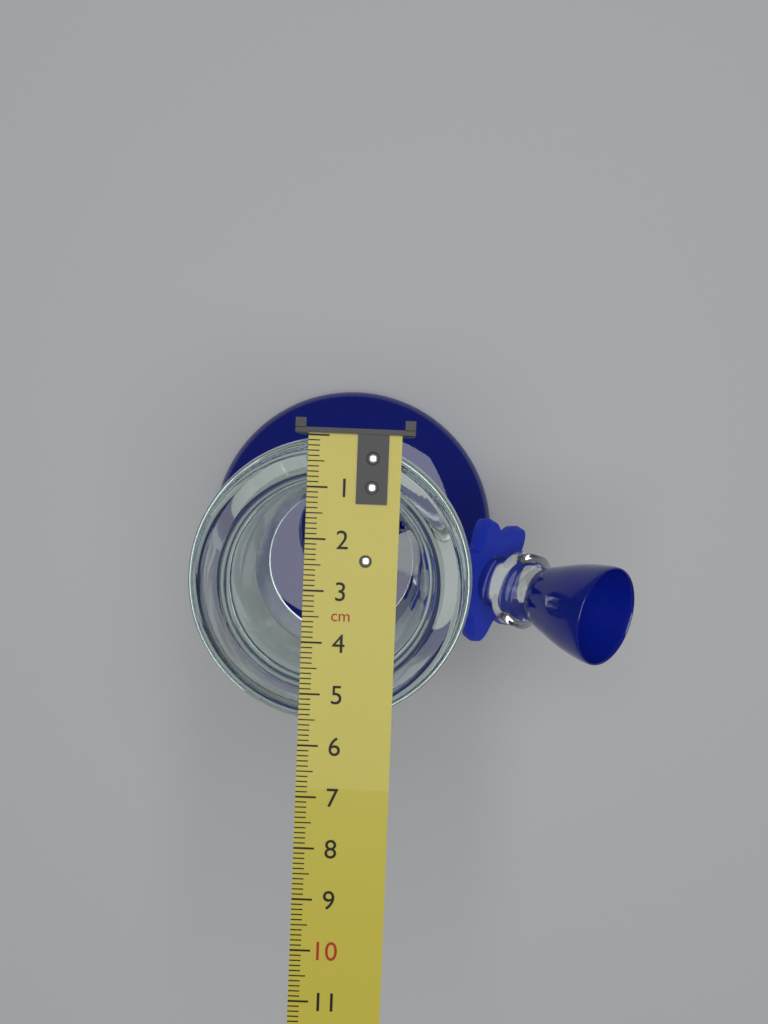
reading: 5.6 cm
